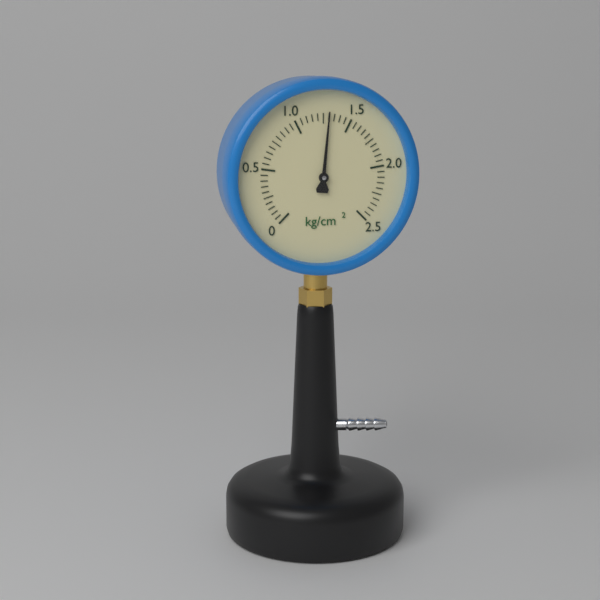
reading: 1.30 kg/cm²
